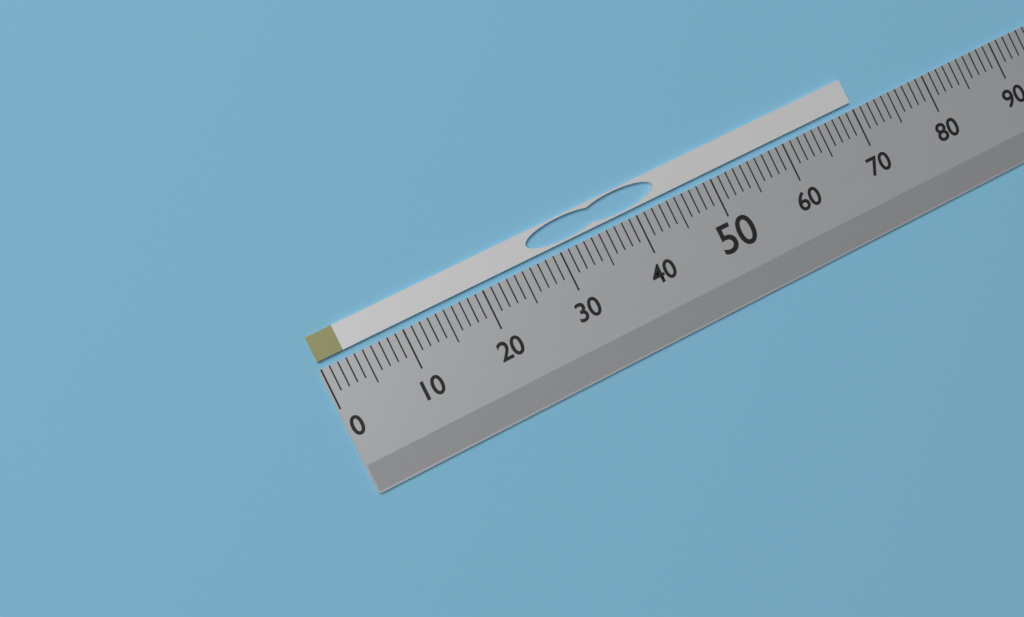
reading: 70 (no unit)
